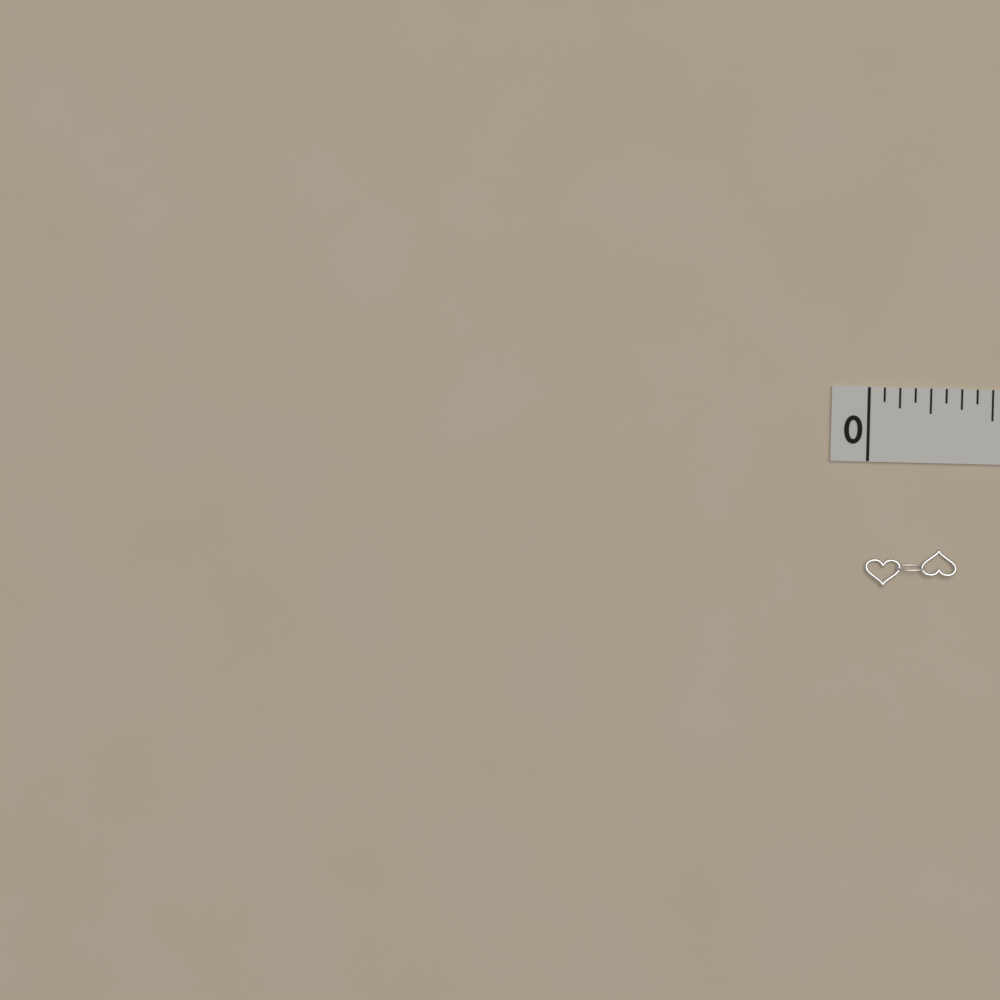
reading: 0.3750 in
